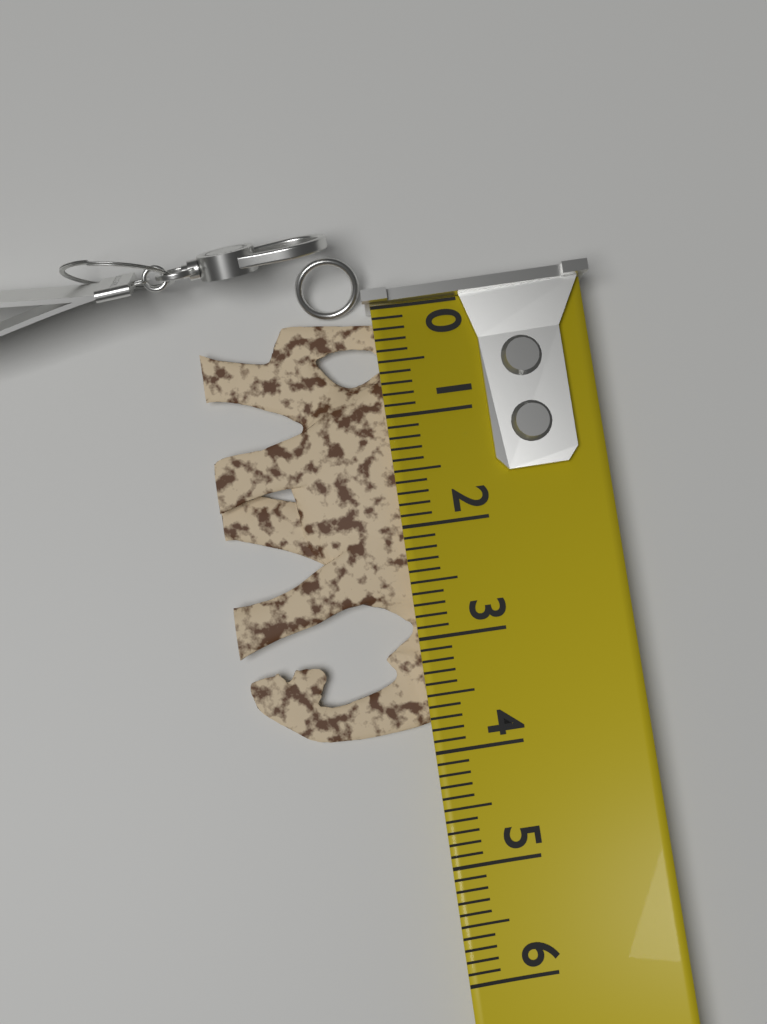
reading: 3.8 (no unit)
